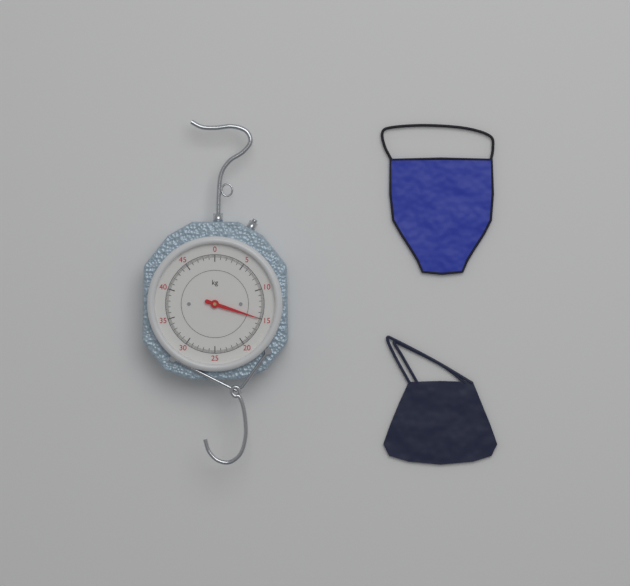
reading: 15.0 kg
